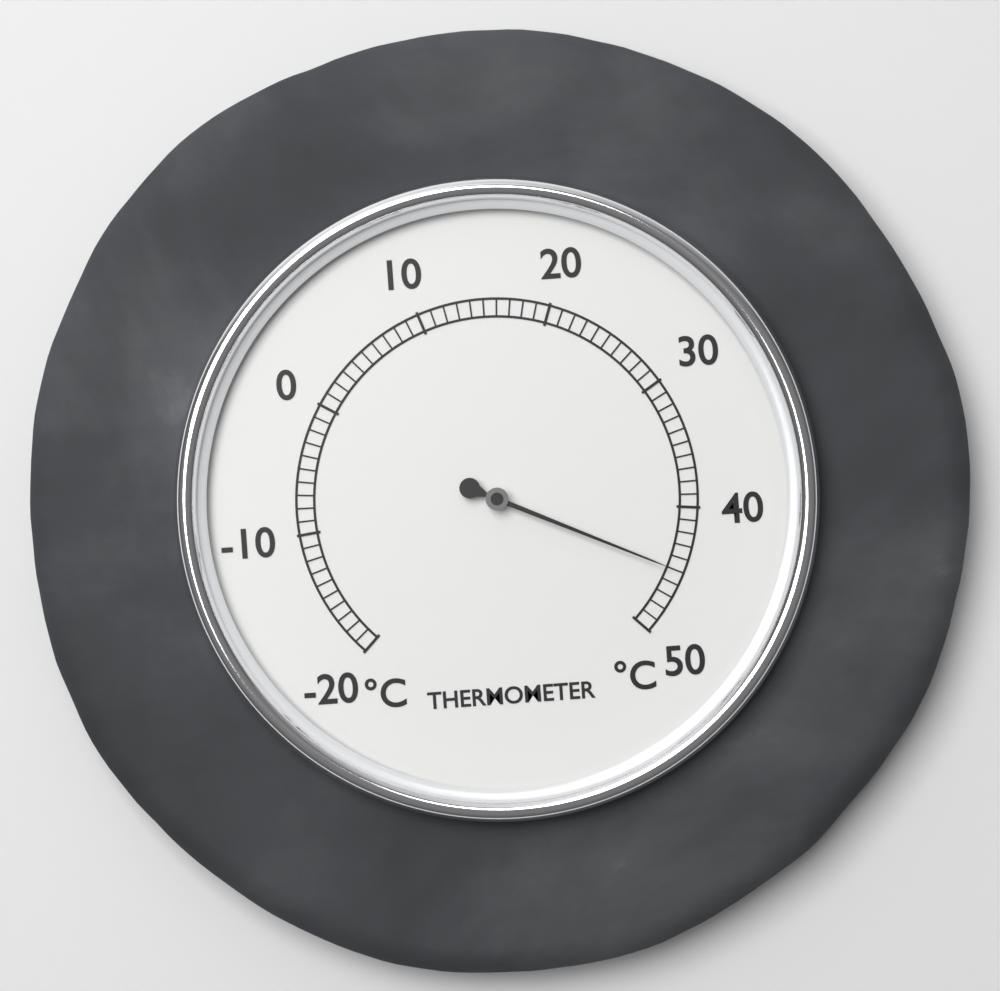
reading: 45 °C
